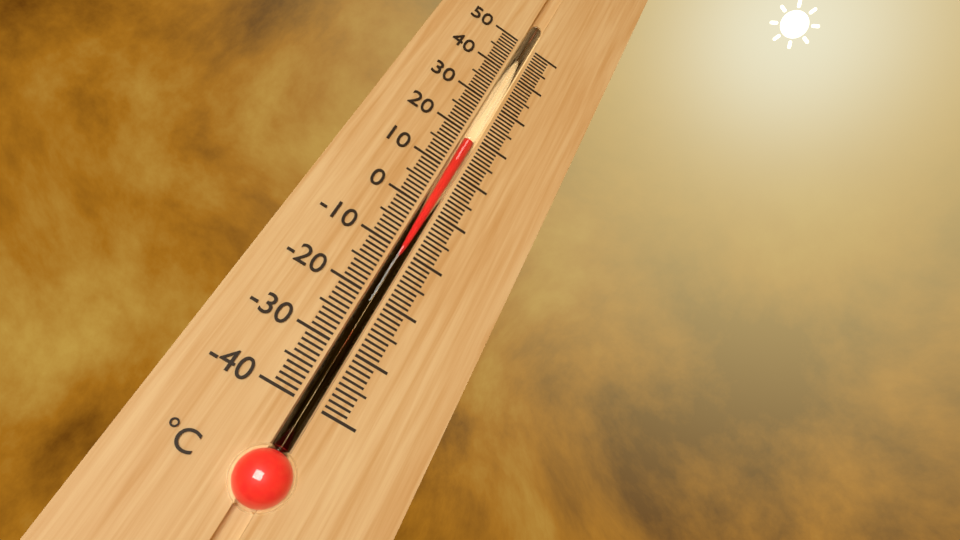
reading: 18 °C
